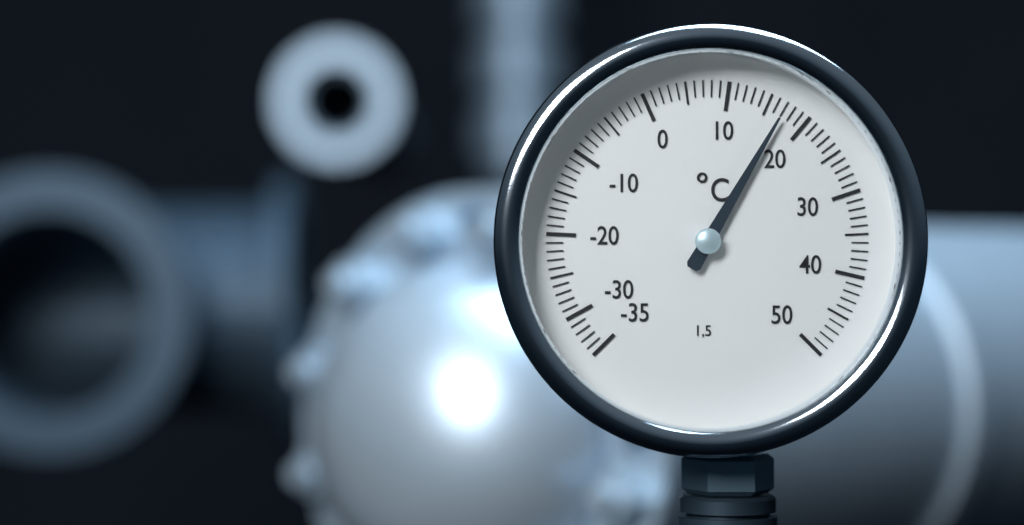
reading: 17 °C
